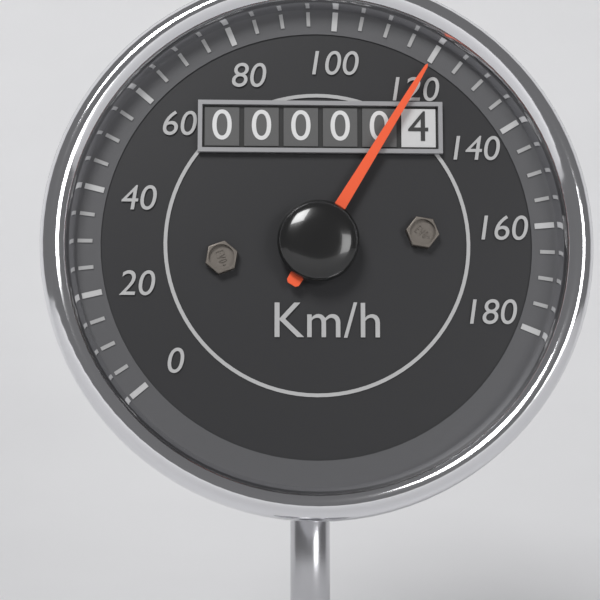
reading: 120 km/h
